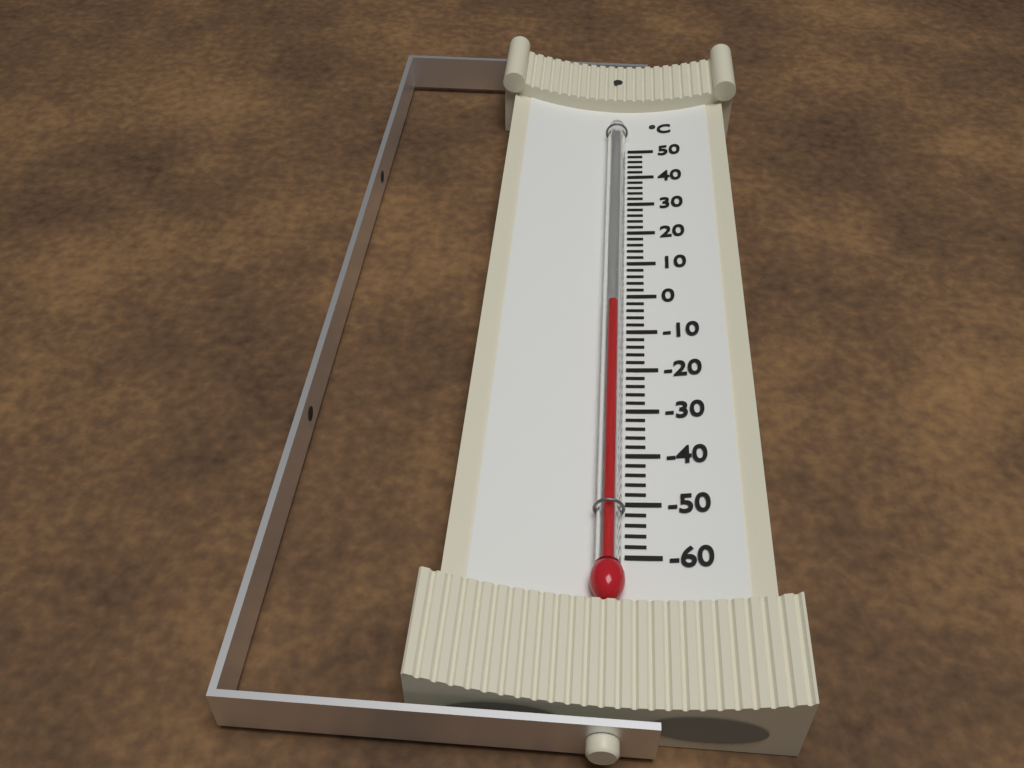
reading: -4 °C
